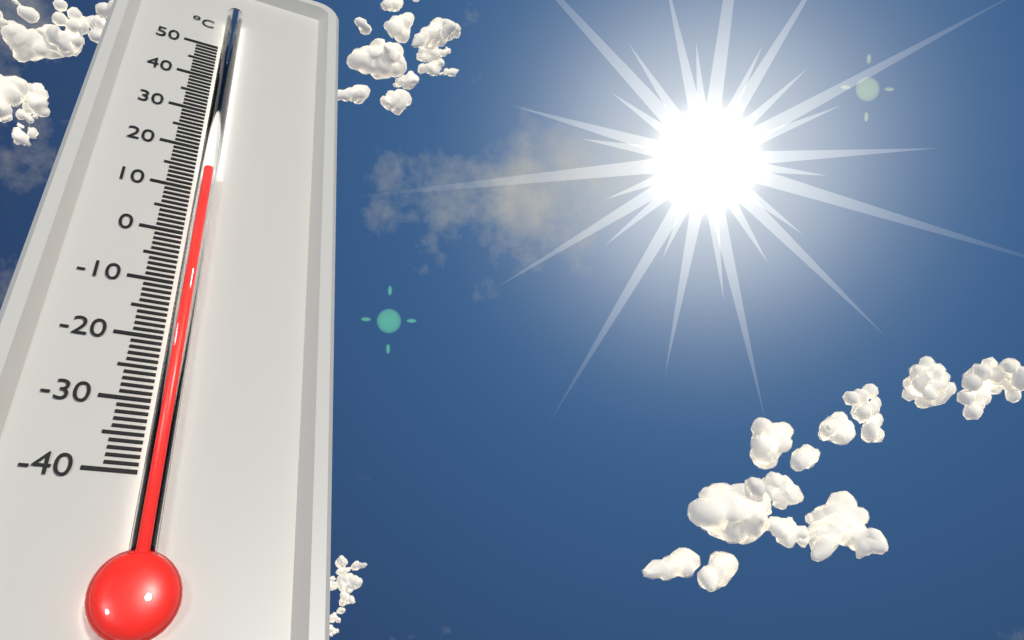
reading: 13 °C
